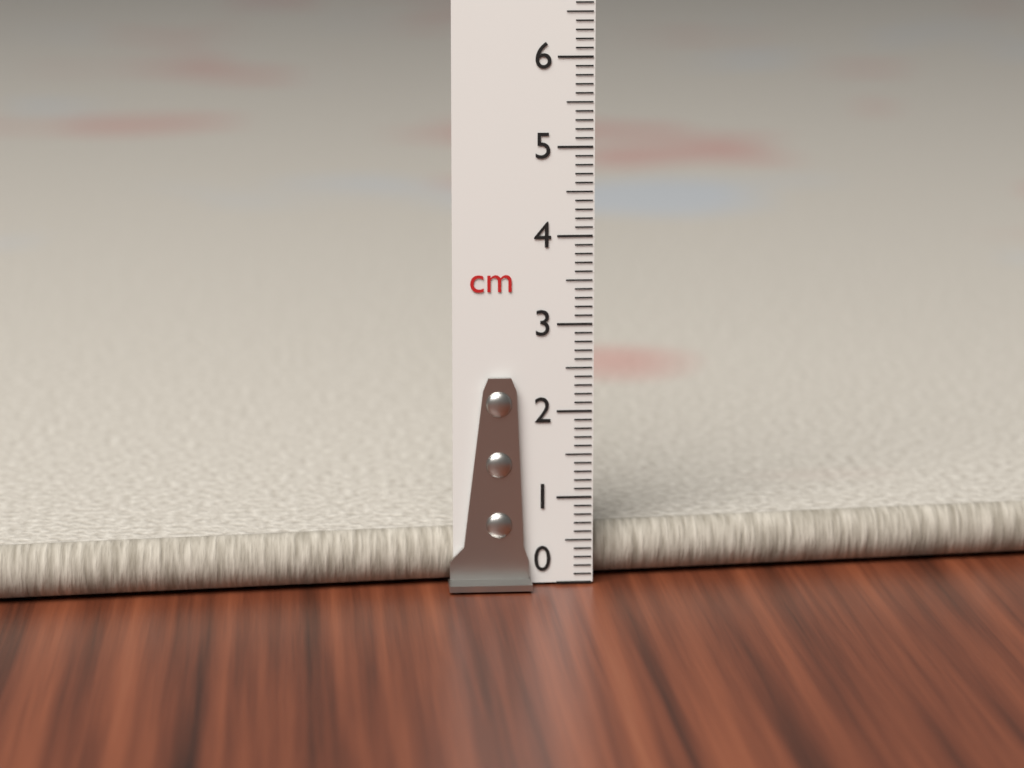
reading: 0.6 cm
